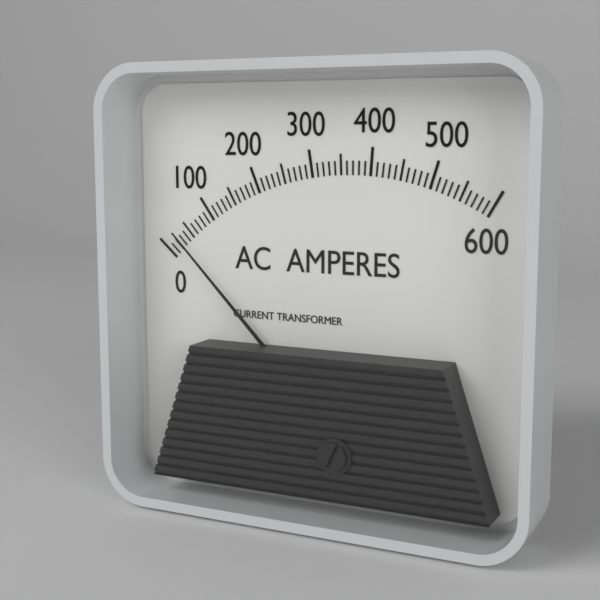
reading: 30 A
